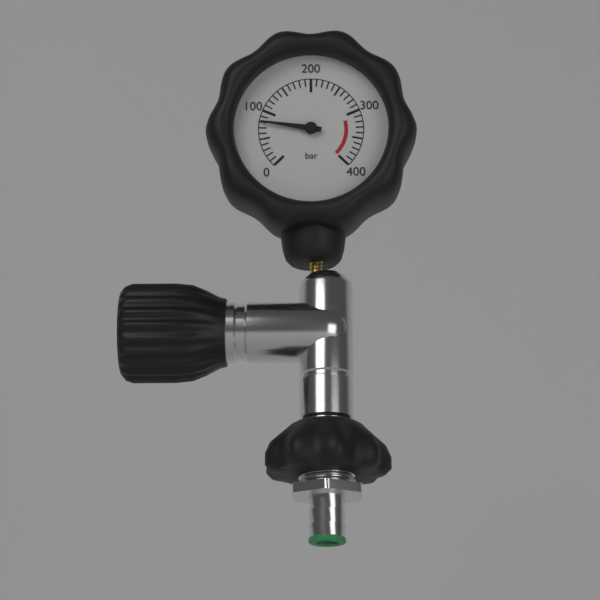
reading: 80 bar
